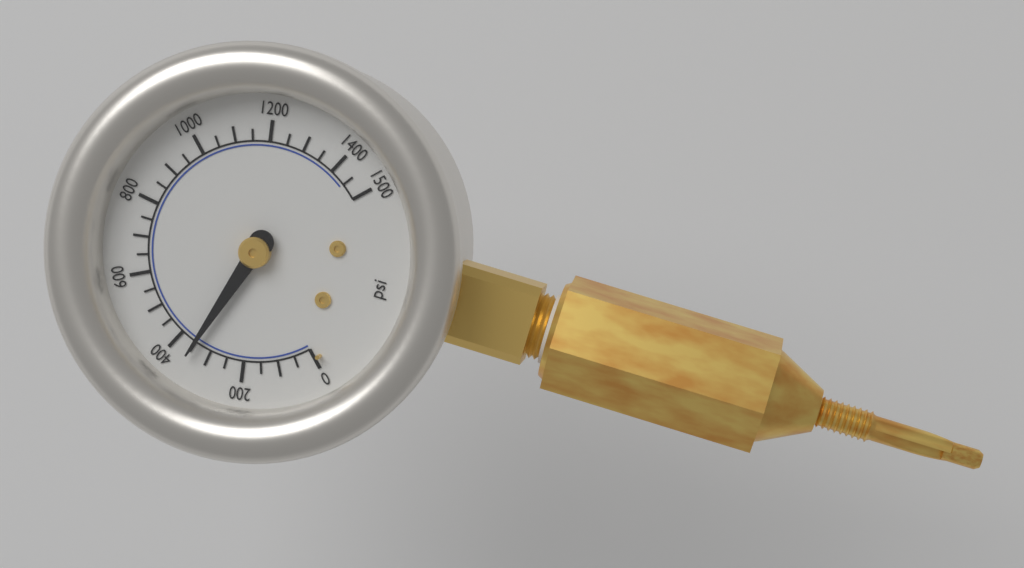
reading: 350 psi
